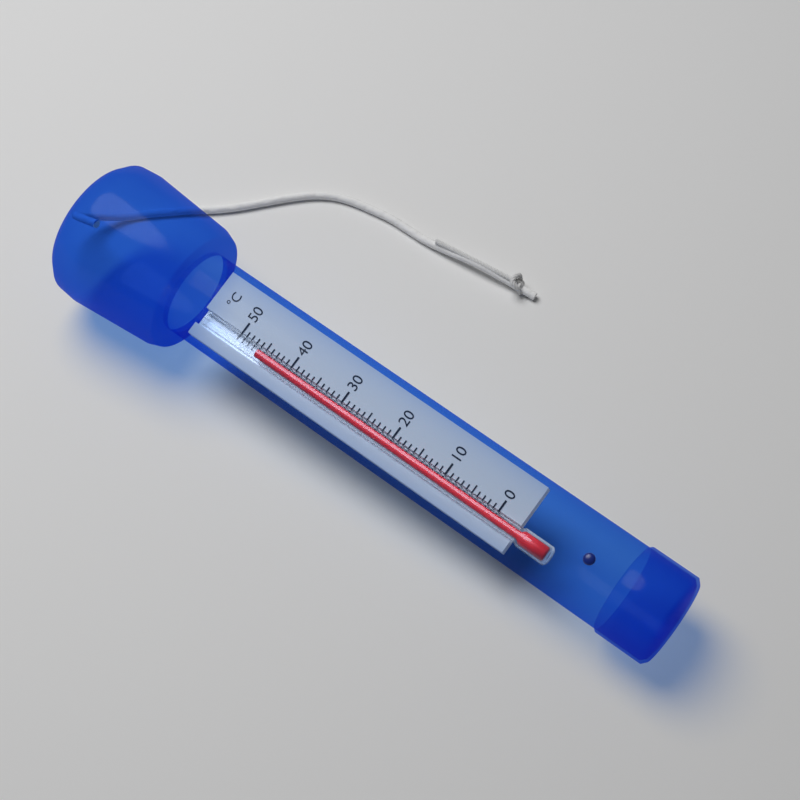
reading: 46 °C
